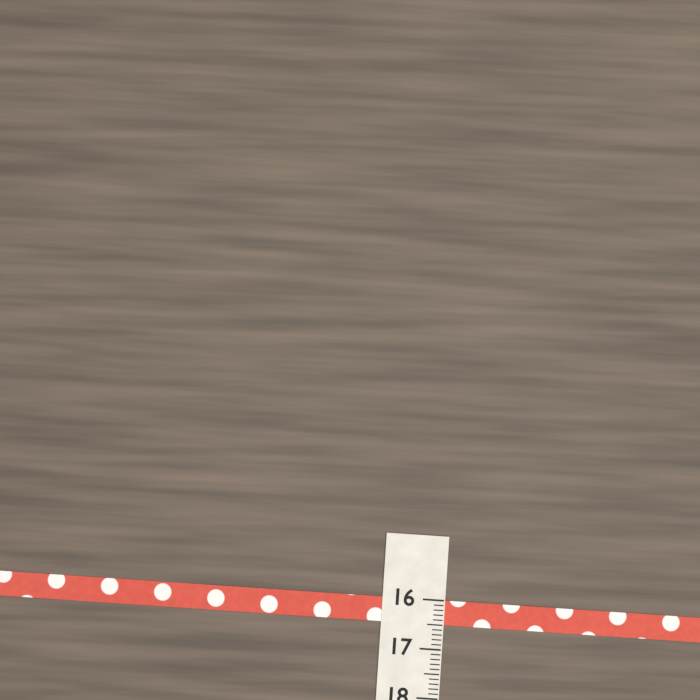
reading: 16.5 (no unit)
